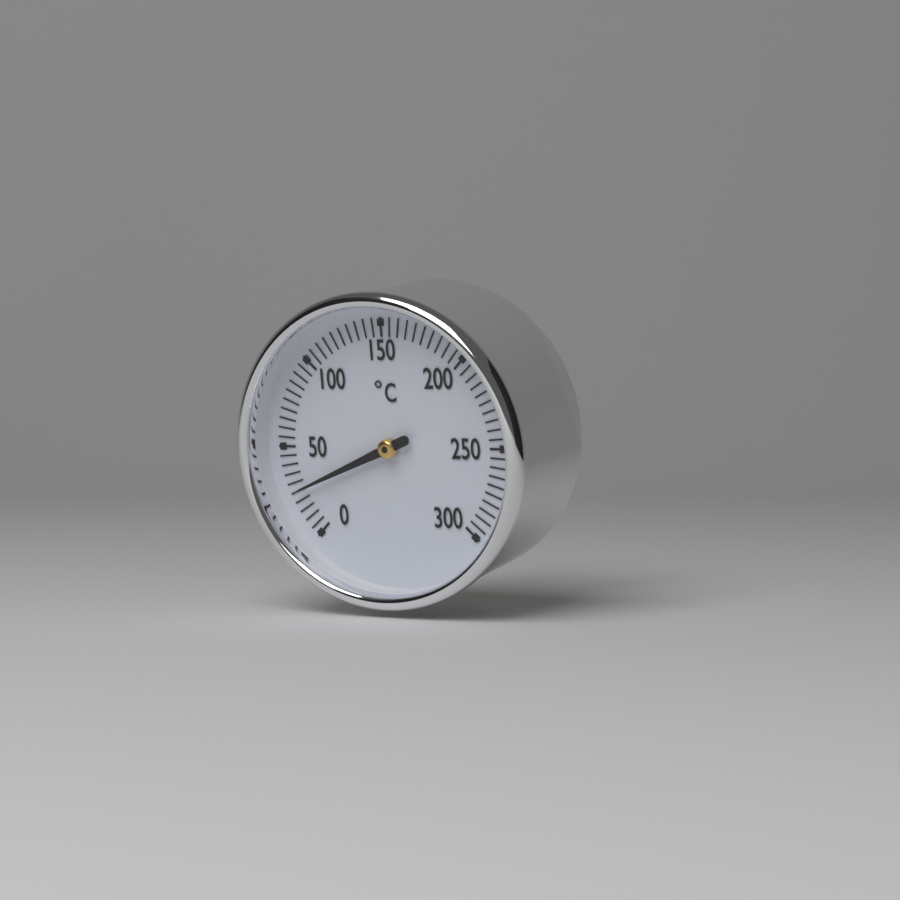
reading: 25 °C
